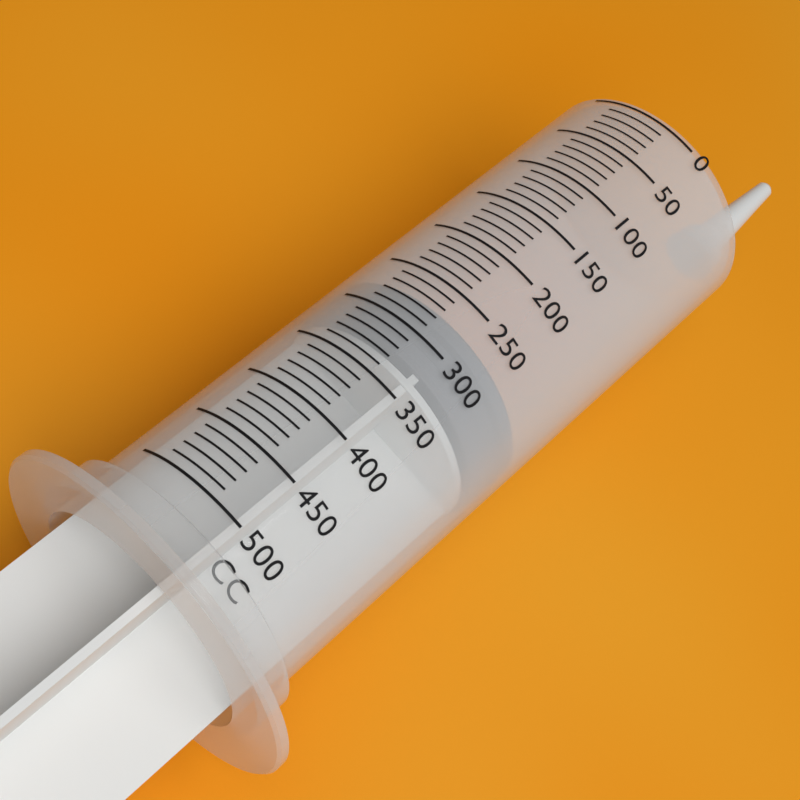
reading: 270 cc
